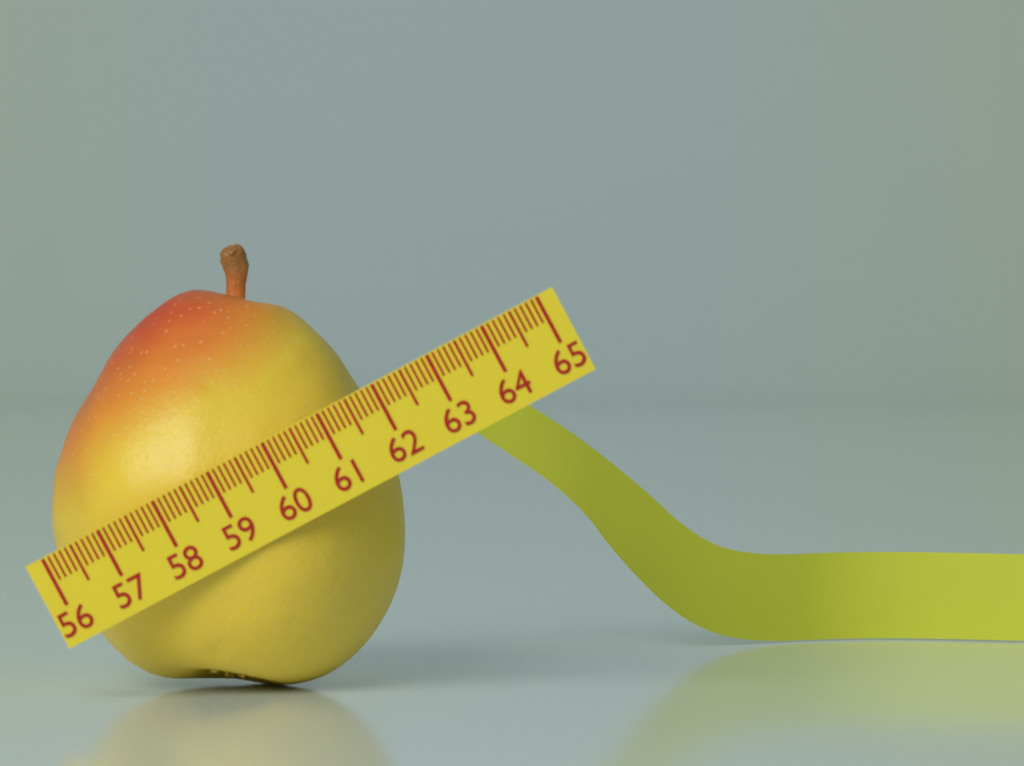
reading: 61.7 (no unit)
